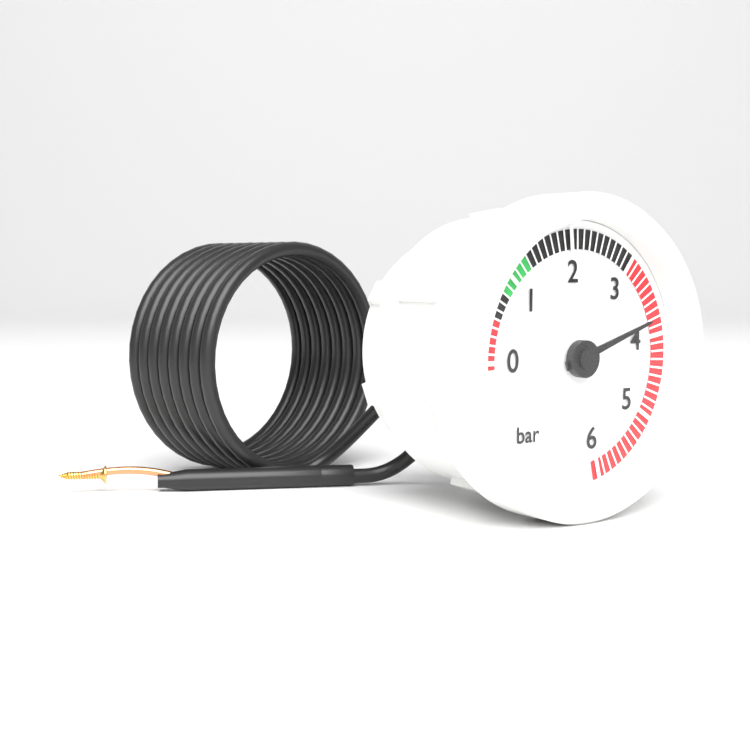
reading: 3.8 bar
